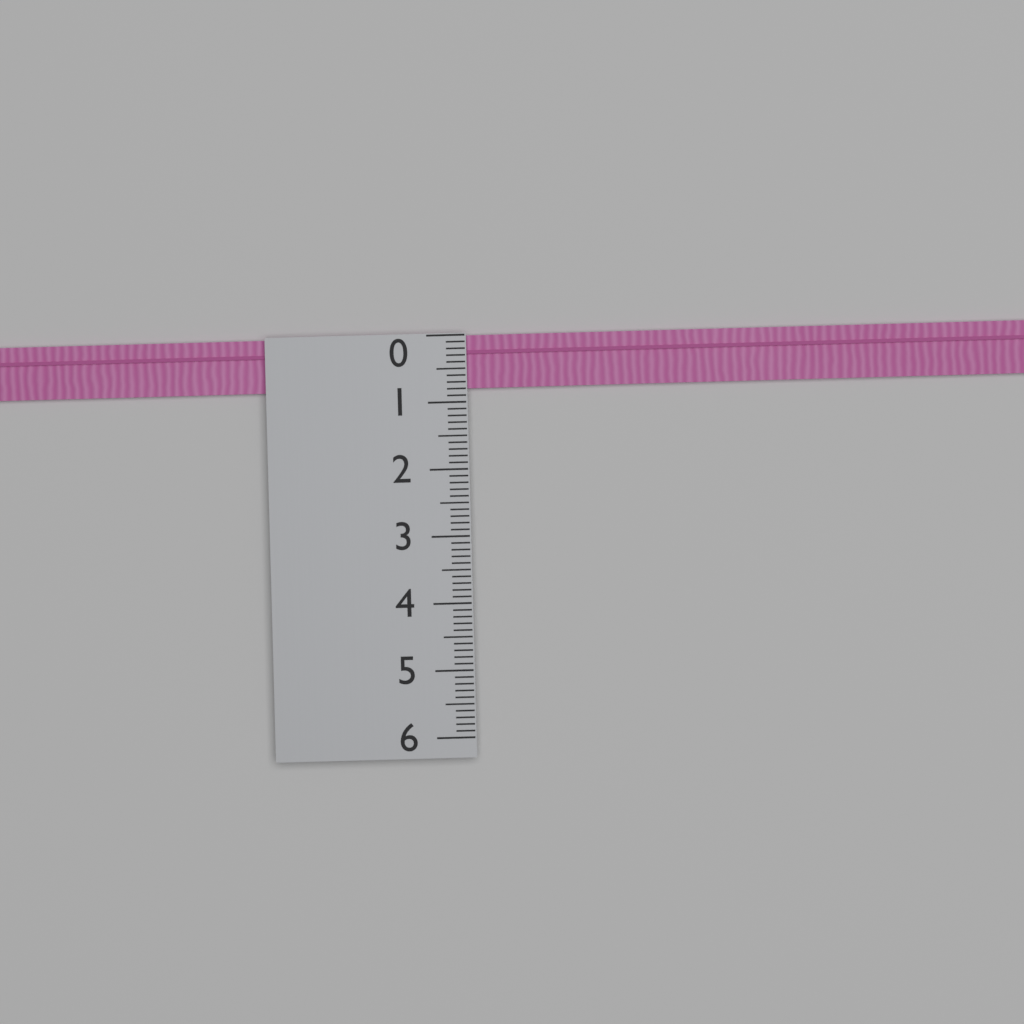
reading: 0.8 (no unit)
